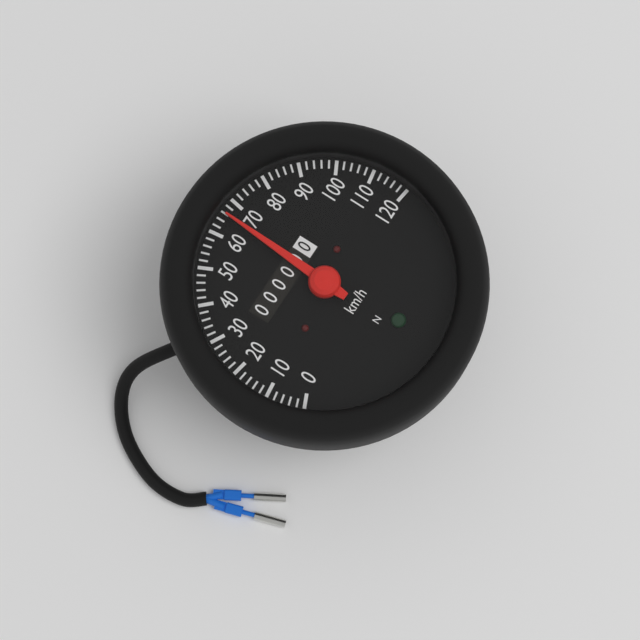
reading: 66 km/h
